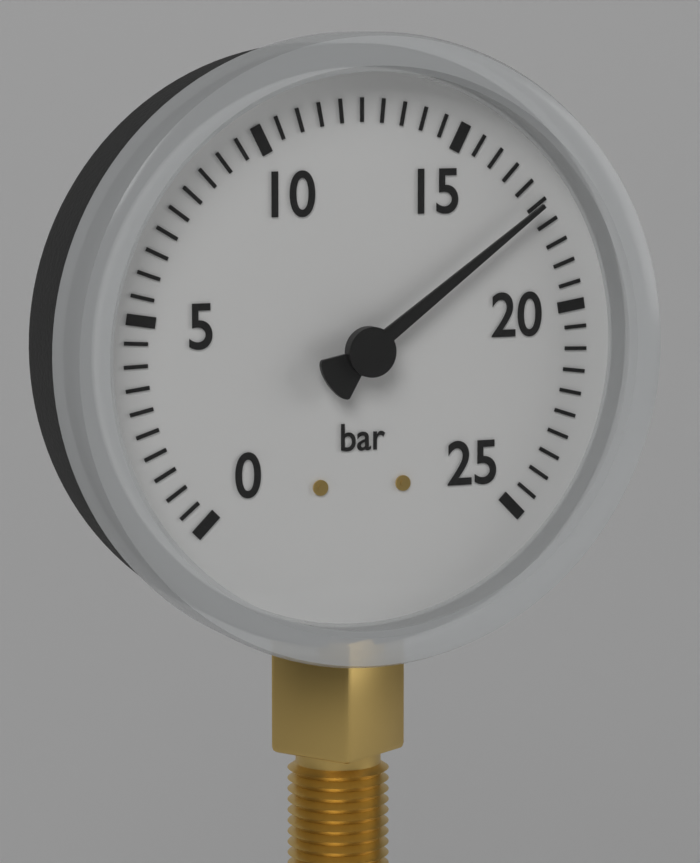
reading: 17.5 bar
